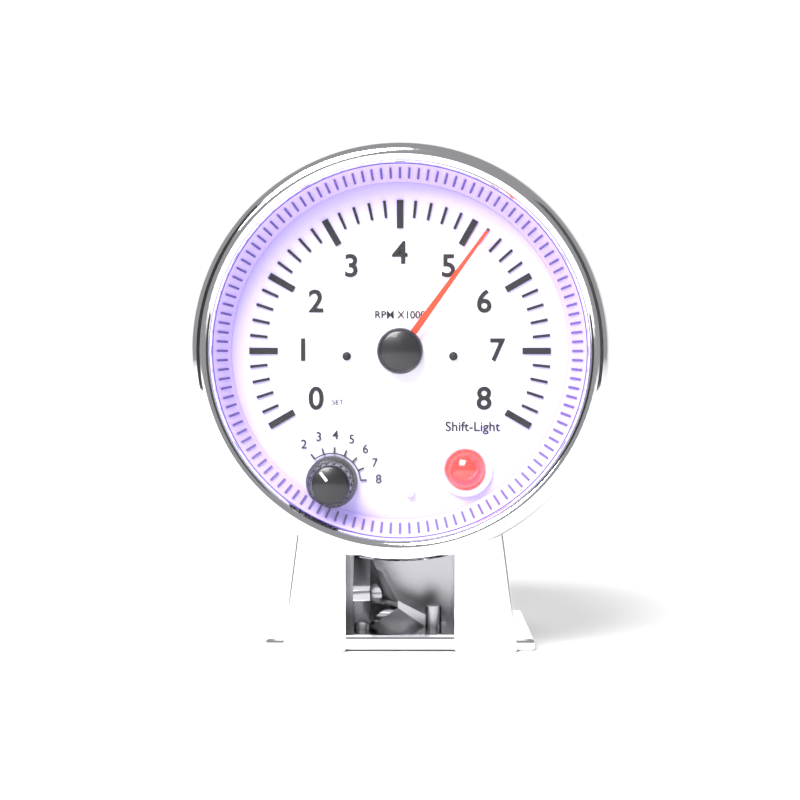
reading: 5.2 RPM x1000
